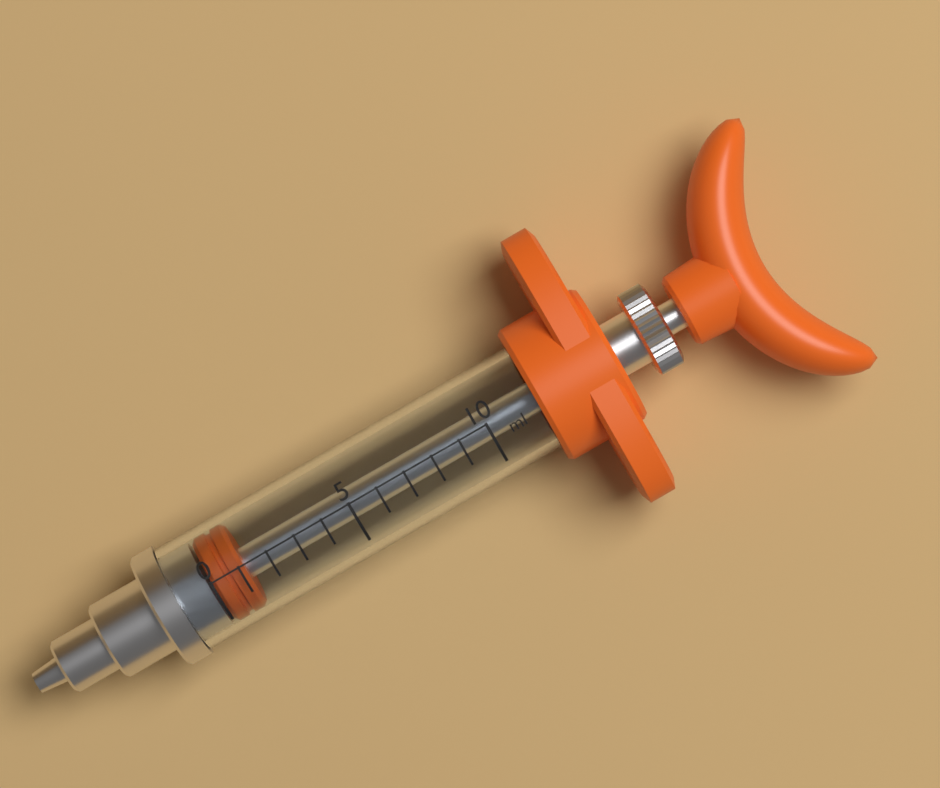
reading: 0 ml
